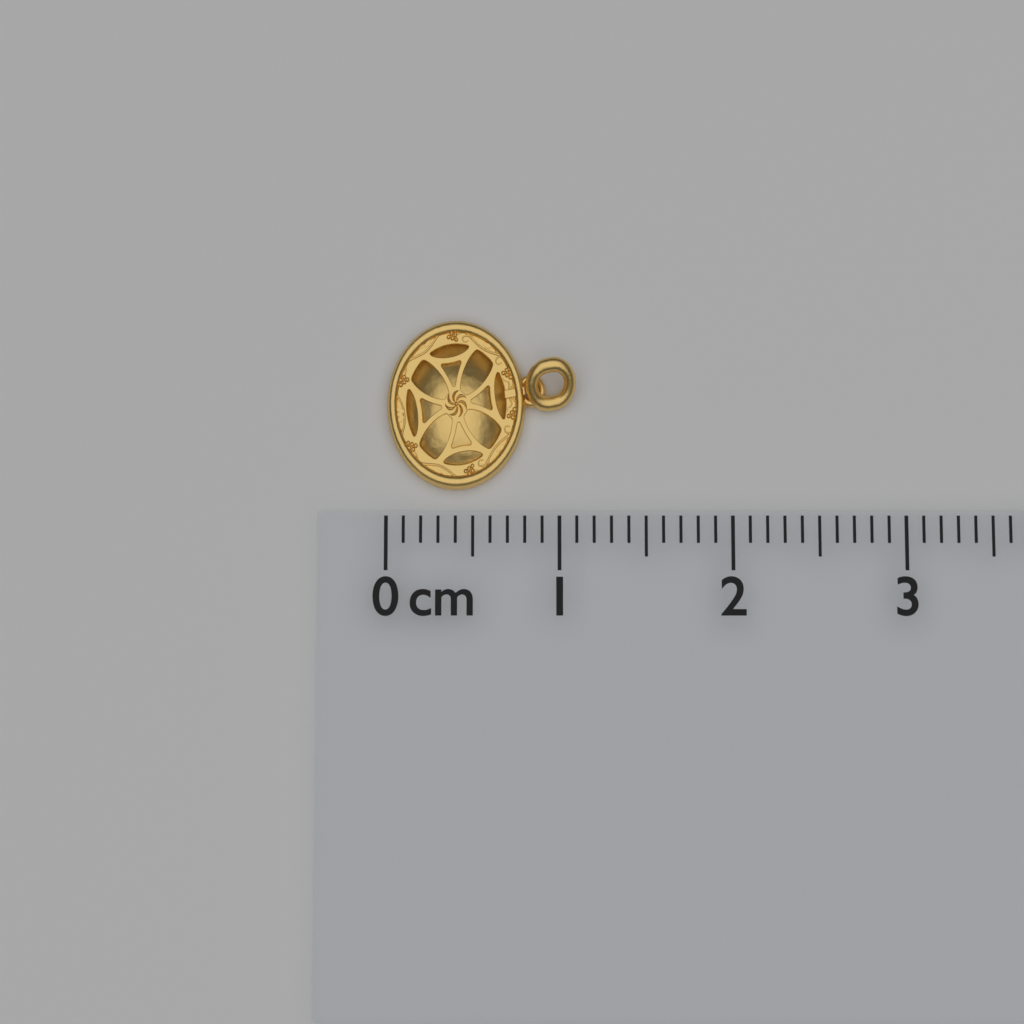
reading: 1.1 cm
